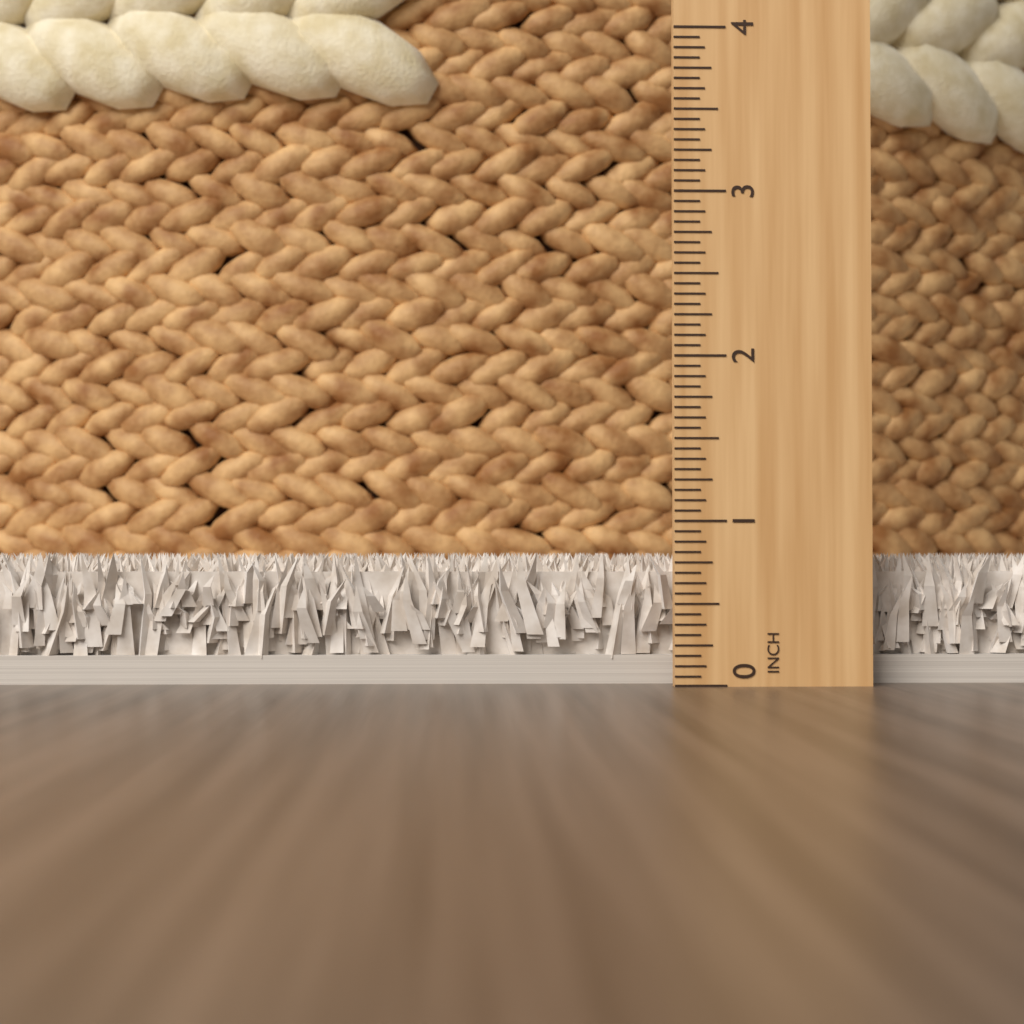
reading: 0.8125 in
